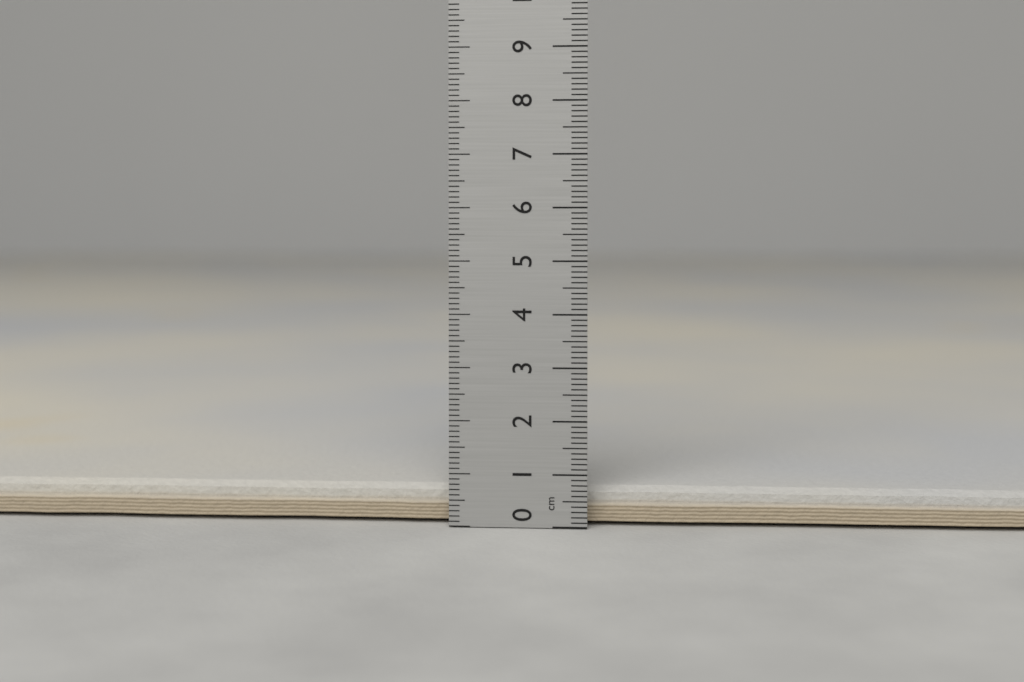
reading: 0.7 cm
